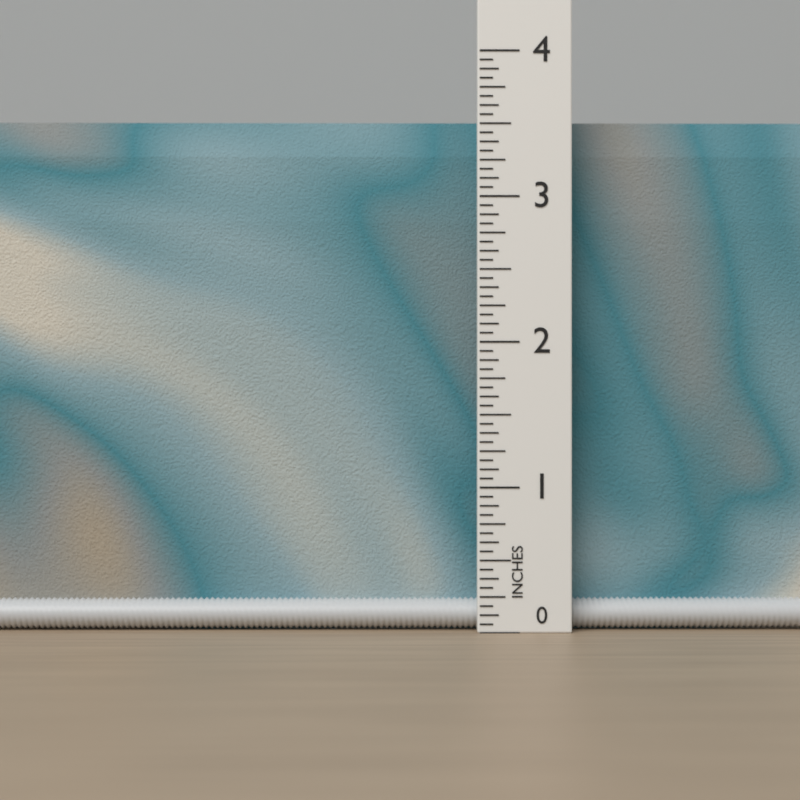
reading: 3.5625 in
